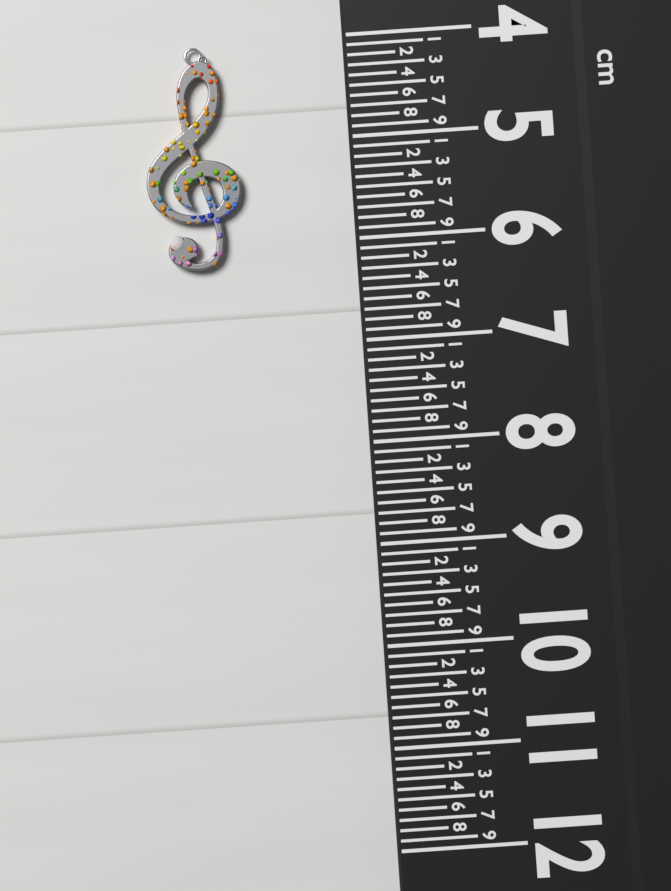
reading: 6.2 cm
